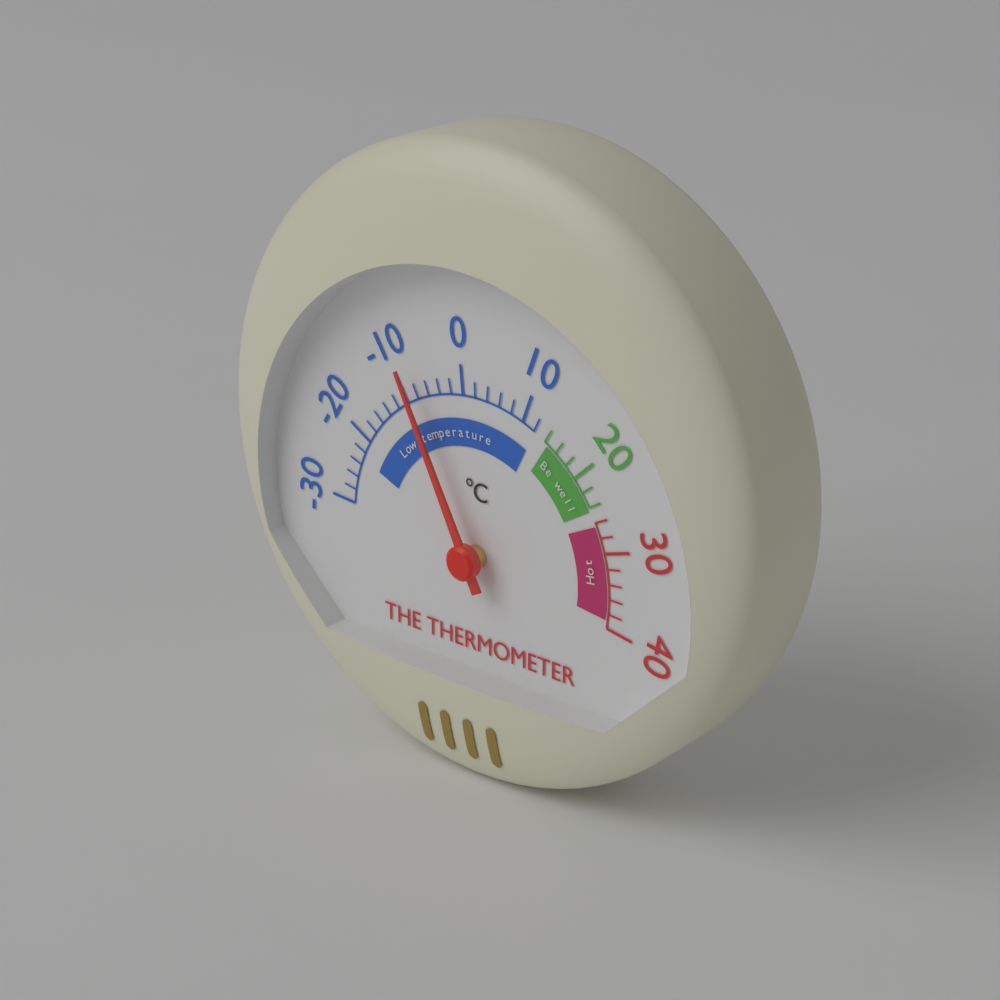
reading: -8 °C
